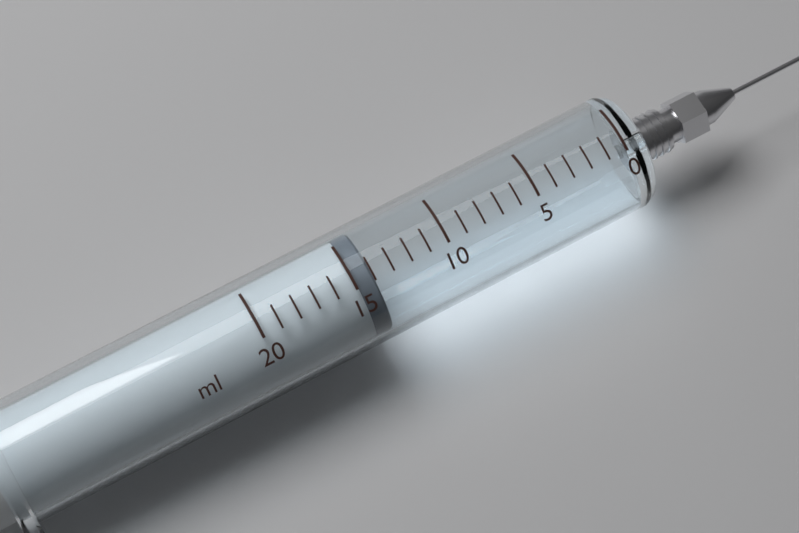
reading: 14 ml
